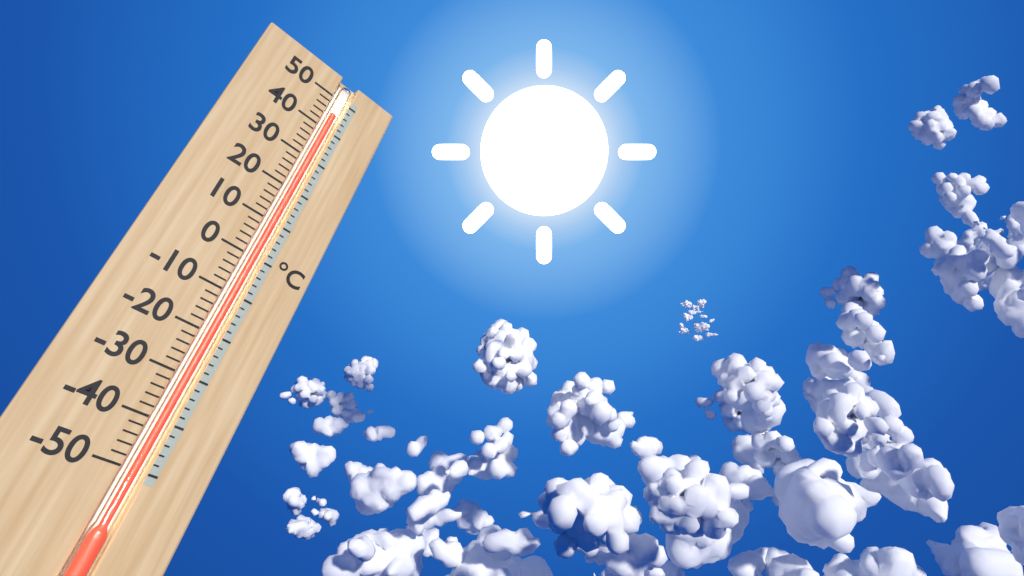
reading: 45 °C
